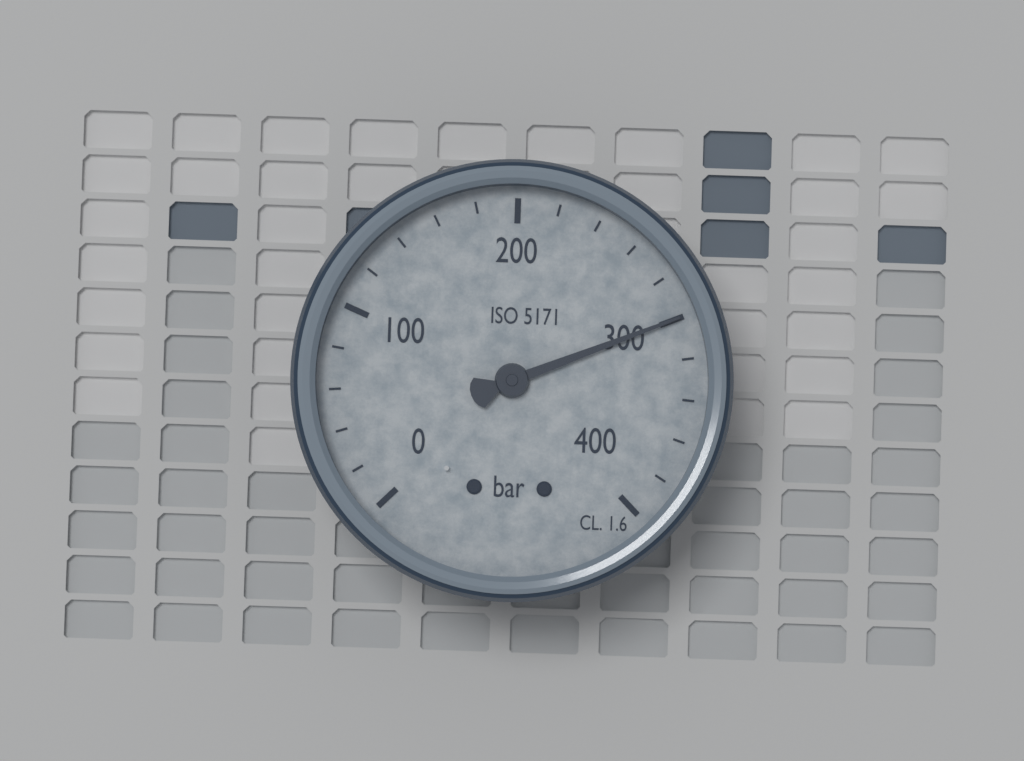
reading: 300 bar
